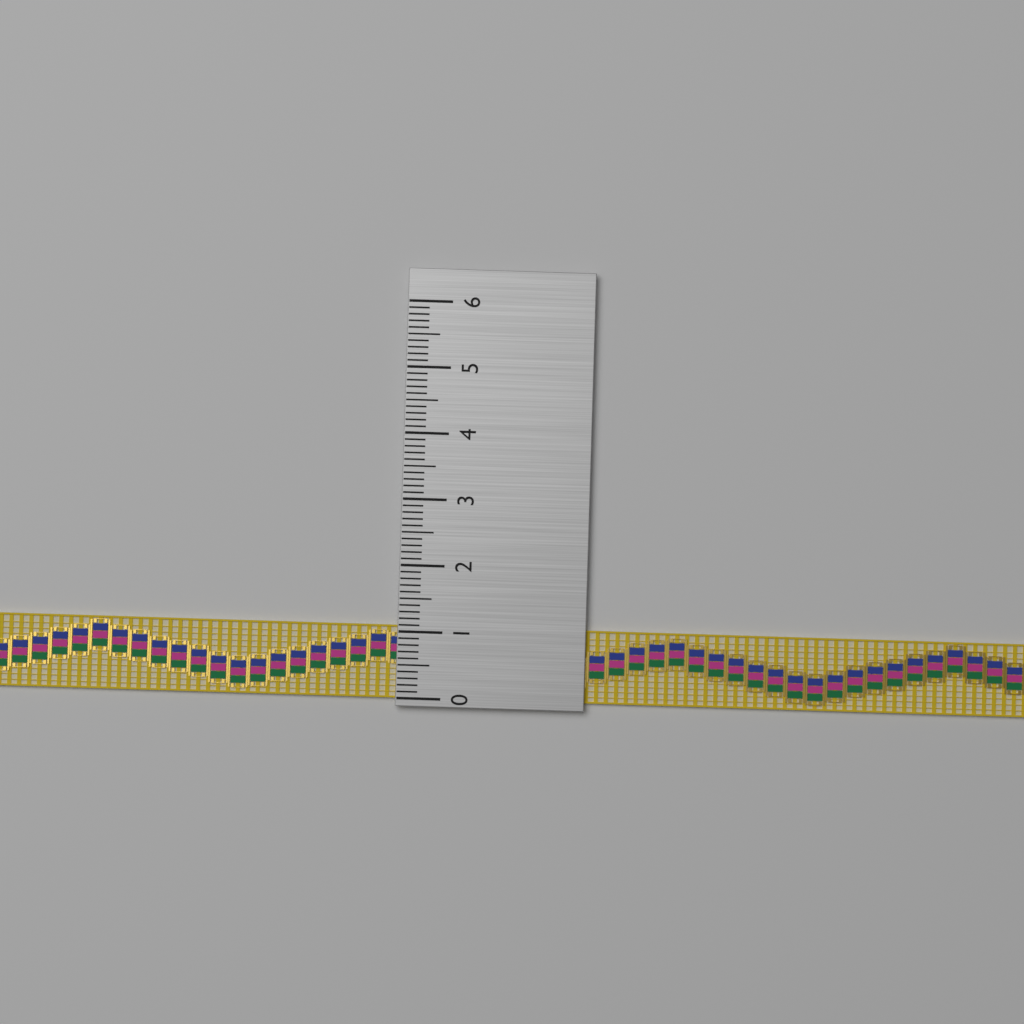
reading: 1.1 (no unit)
